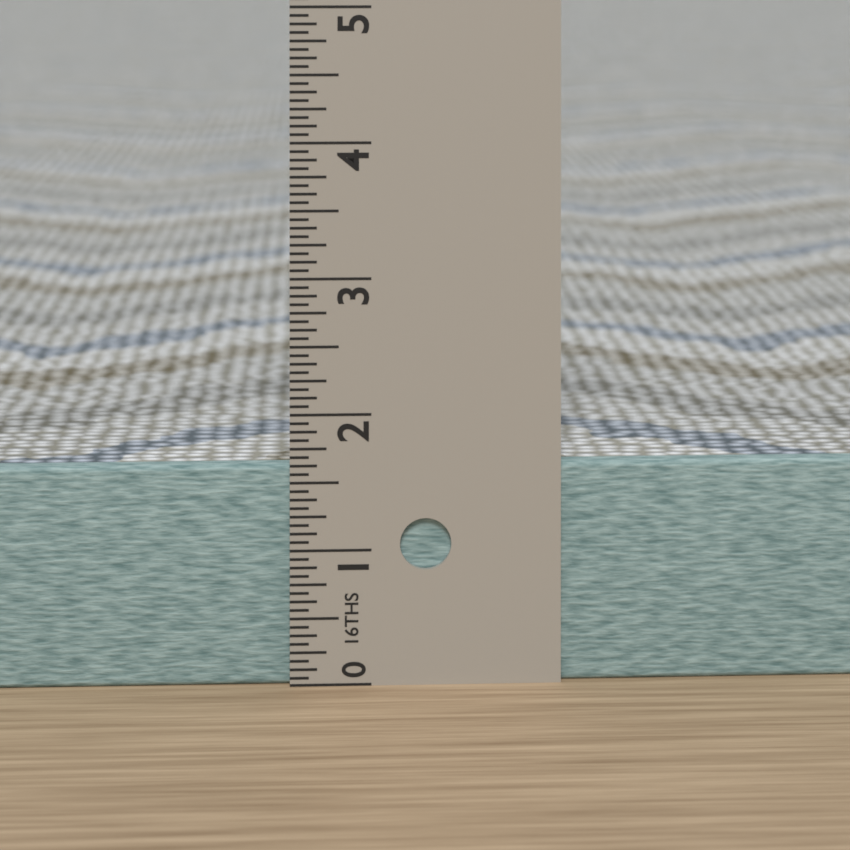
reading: 1.6250 in
